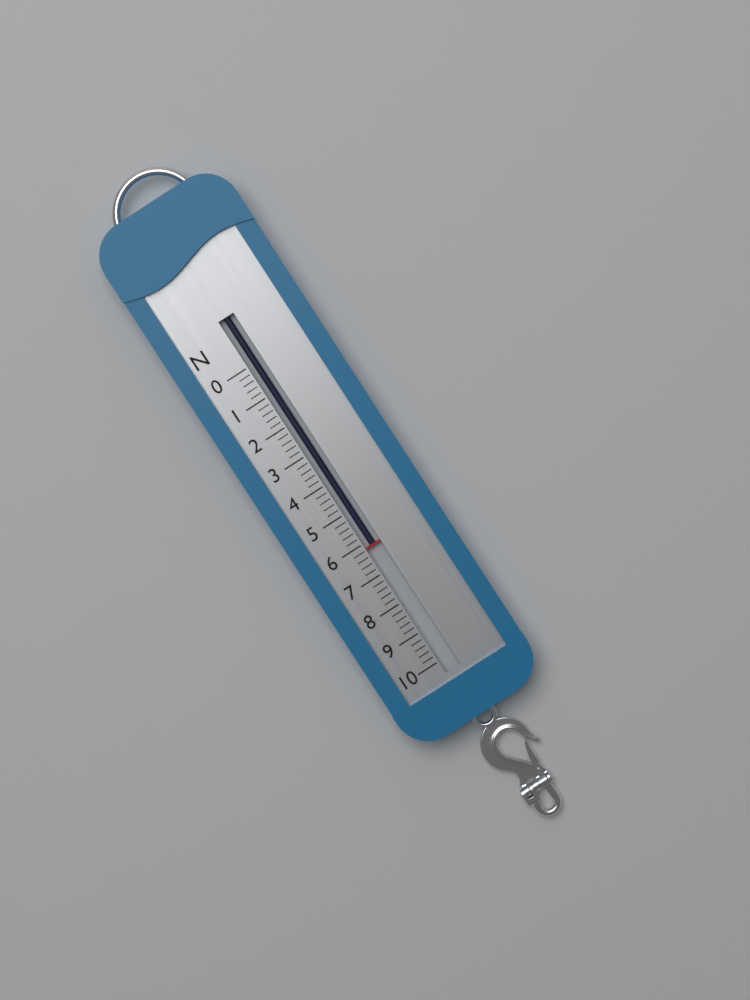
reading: 6.2 N
